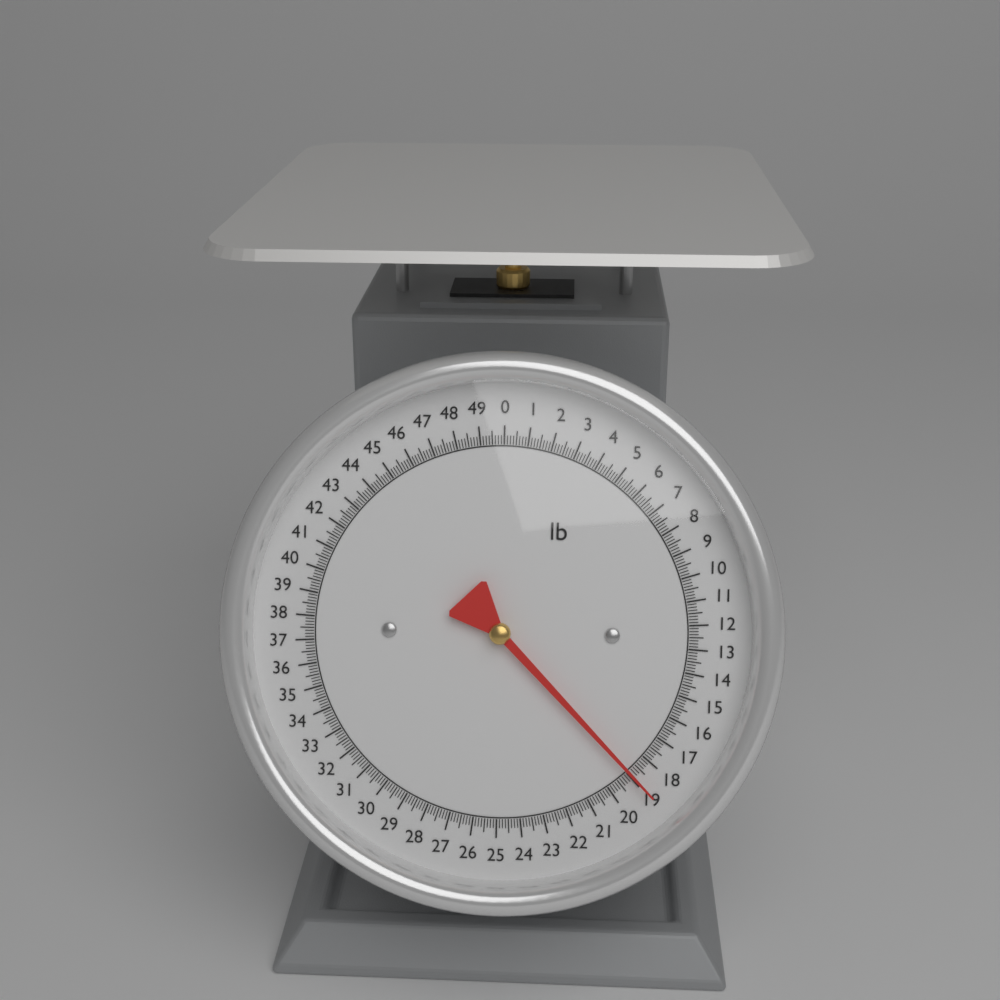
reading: 18.875 lb
